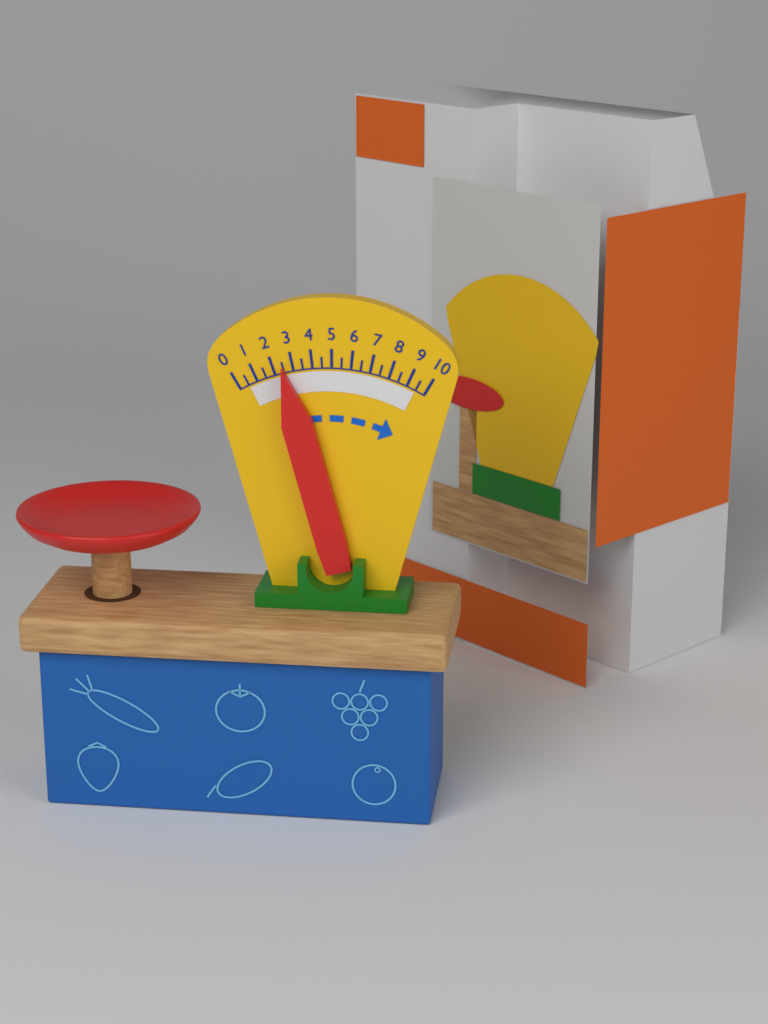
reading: 2.5 (no unit)
